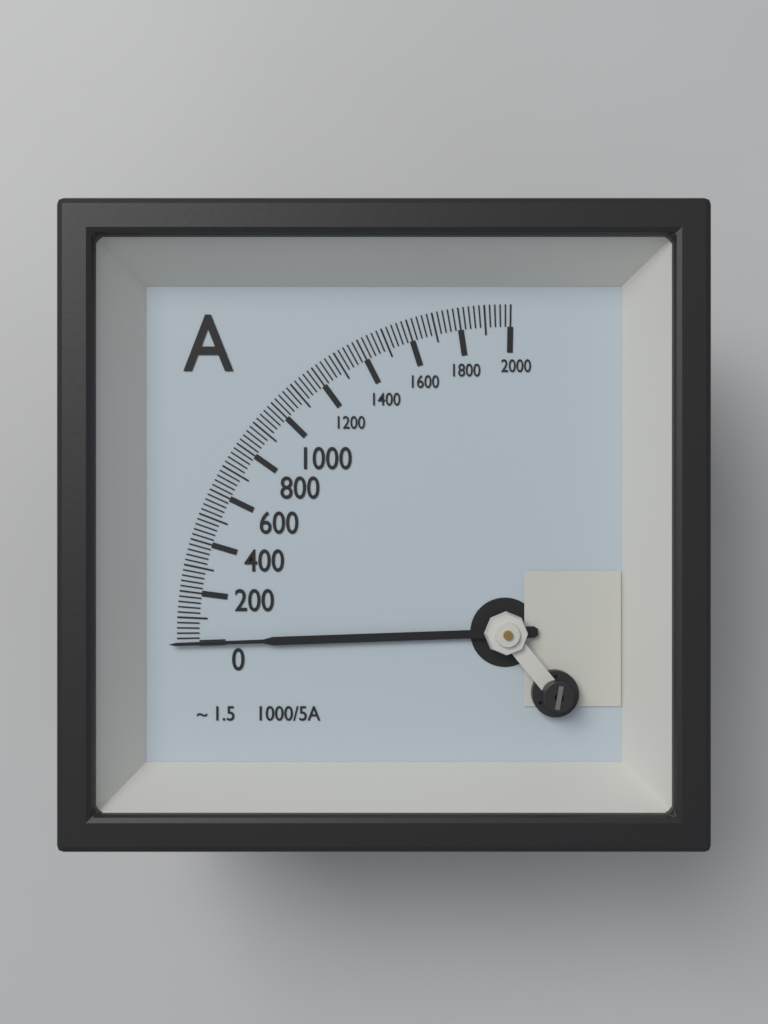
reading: 0 A
